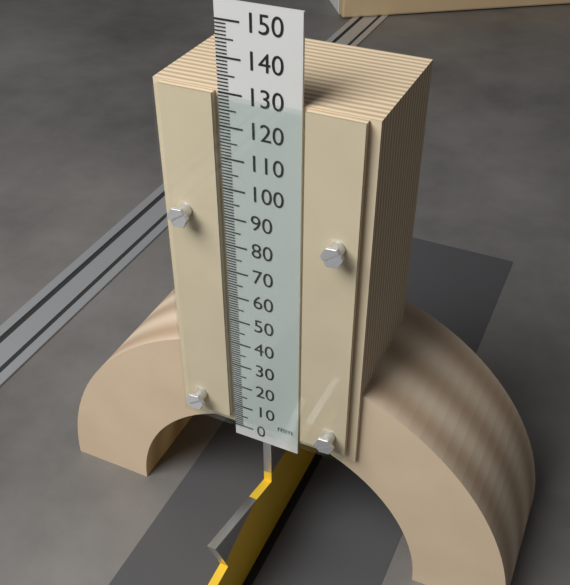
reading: 130 mm
